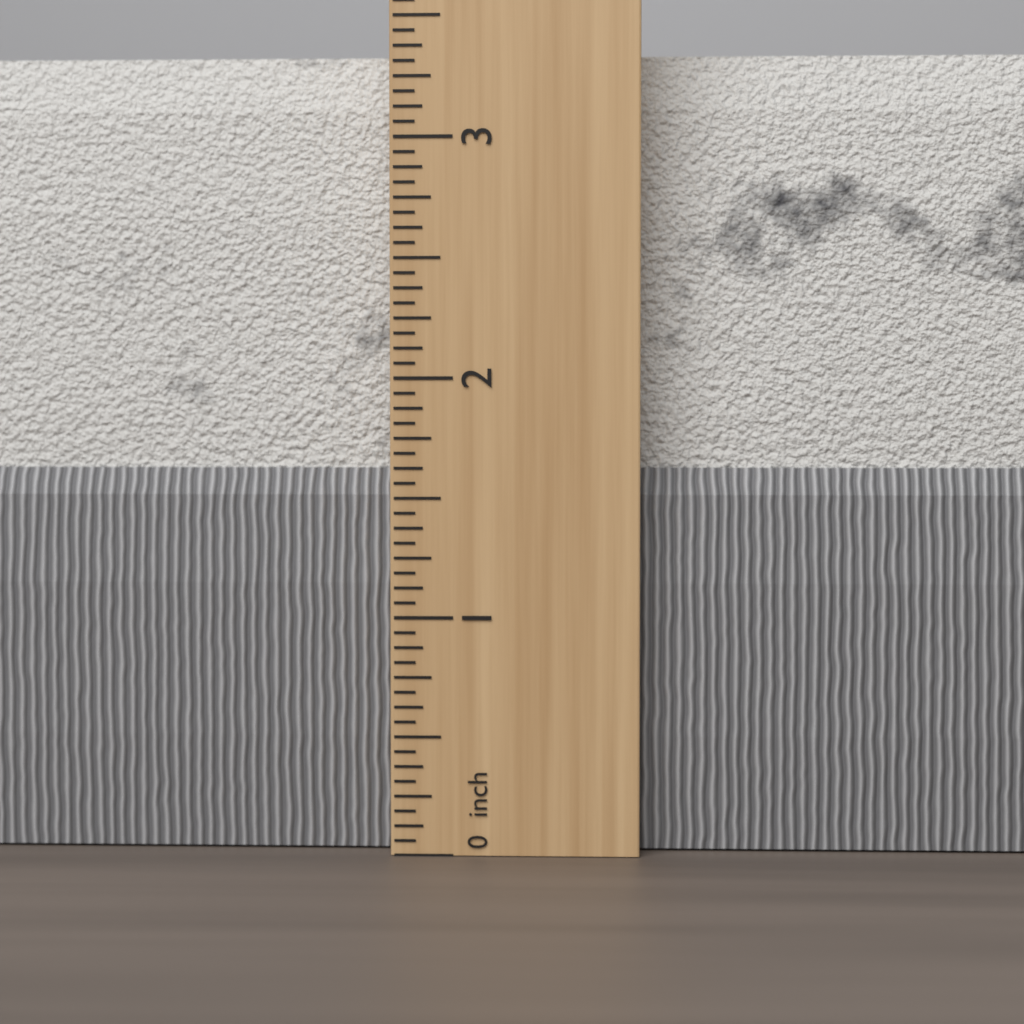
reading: 3.3750 inch
